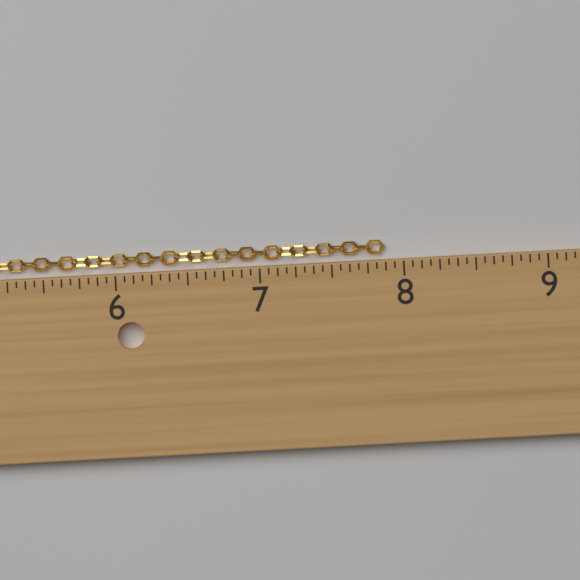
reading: 7.8750 in
